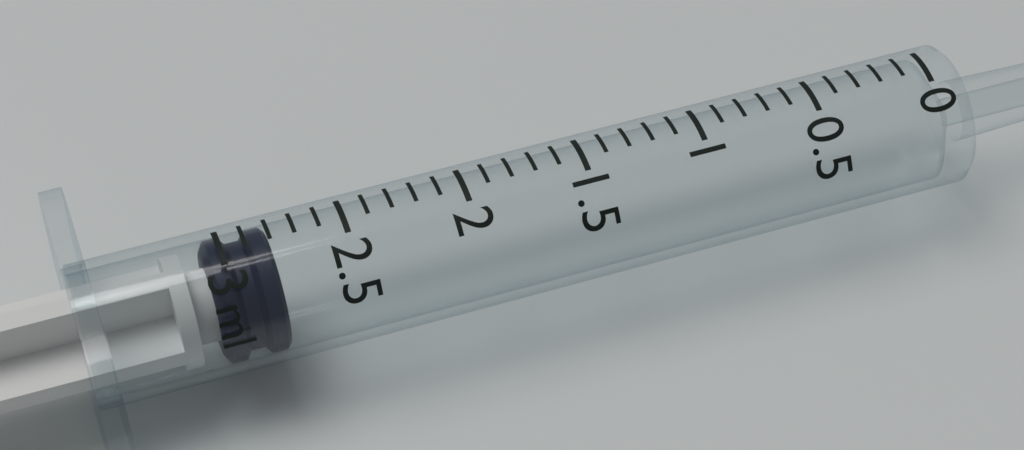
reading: 2.8 ml
